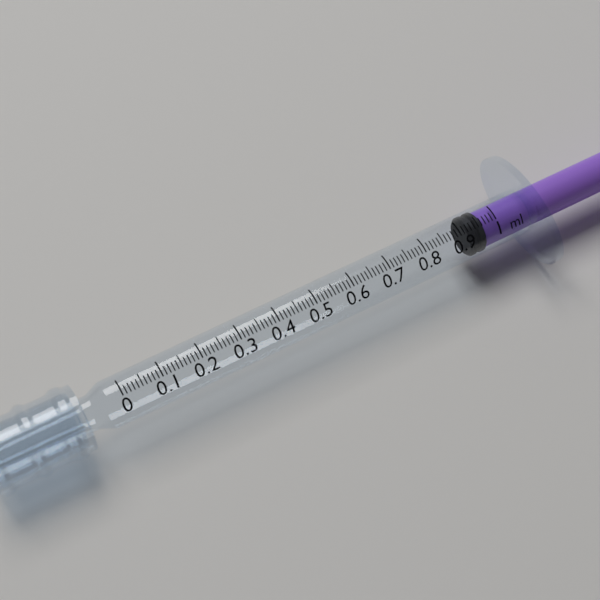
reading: 0.92 ml
